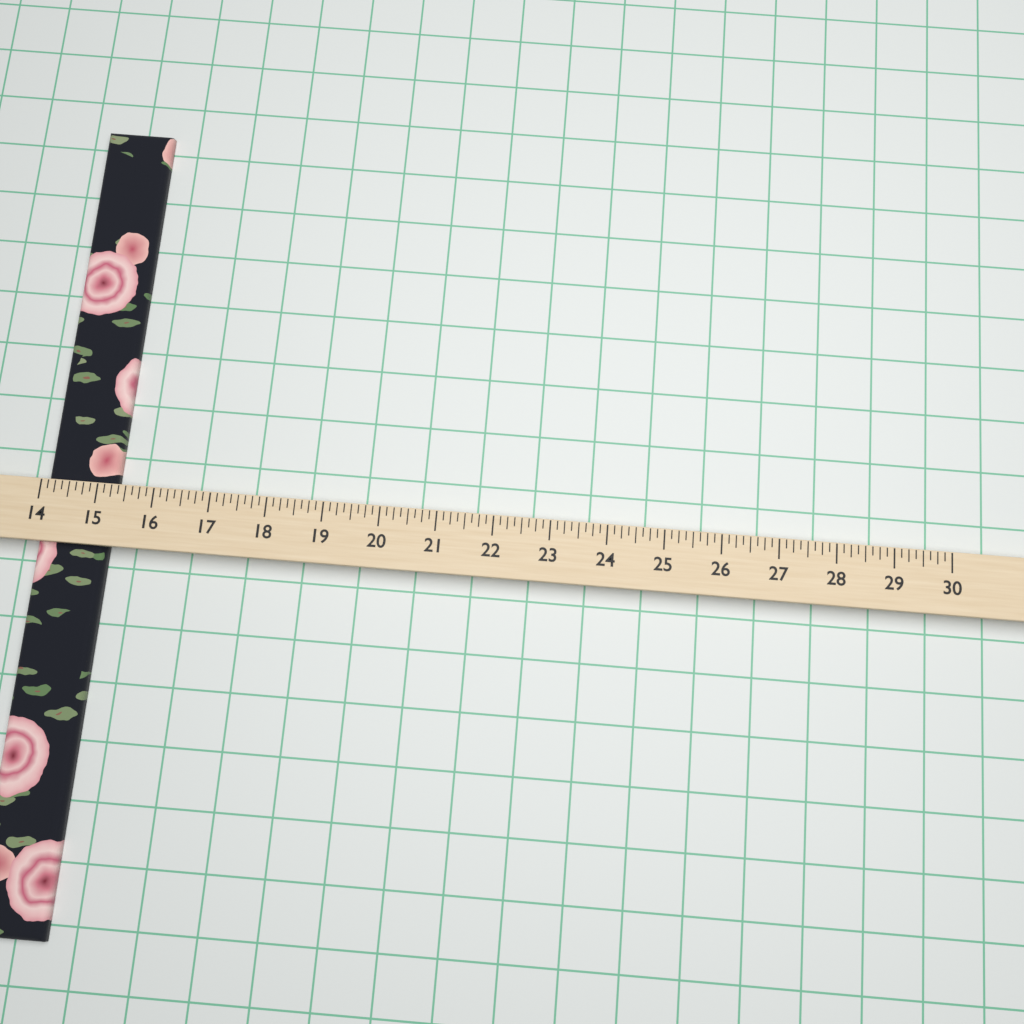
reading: 15.250 (no unit)
